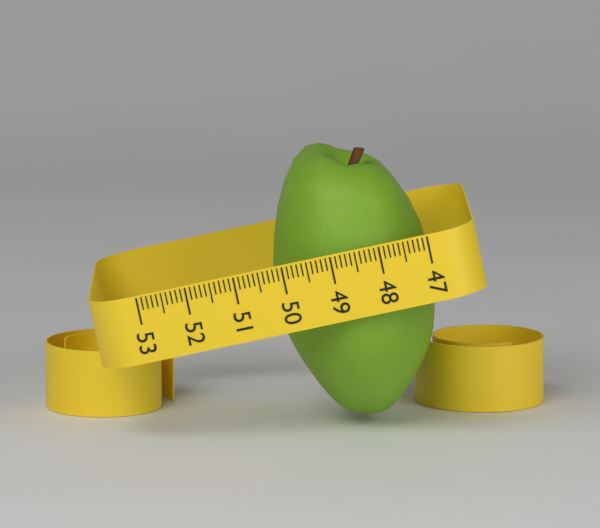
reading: 50.3 (no unit)
